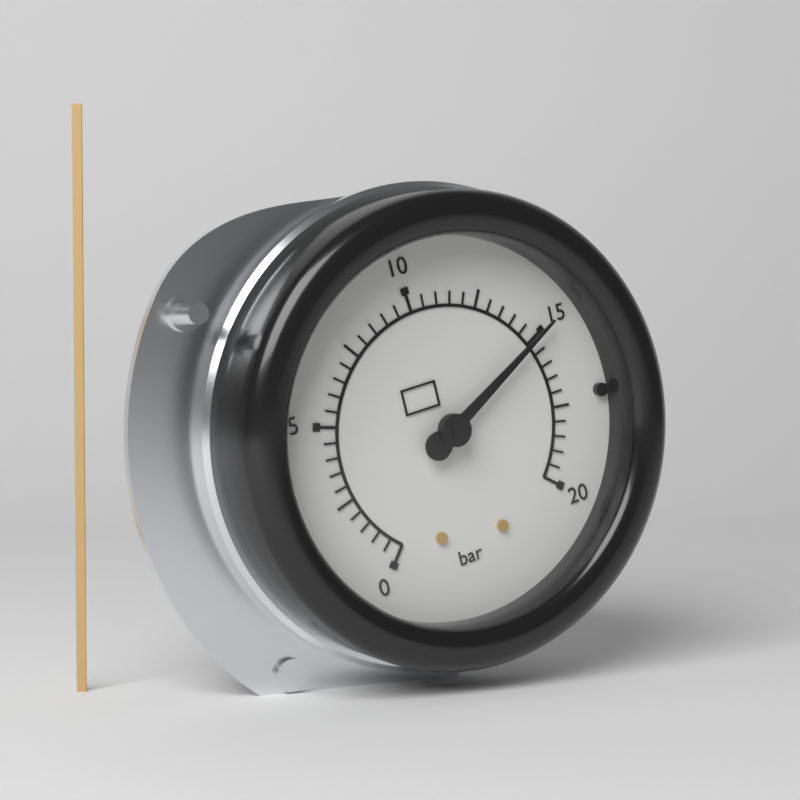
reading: 15.0 bar
